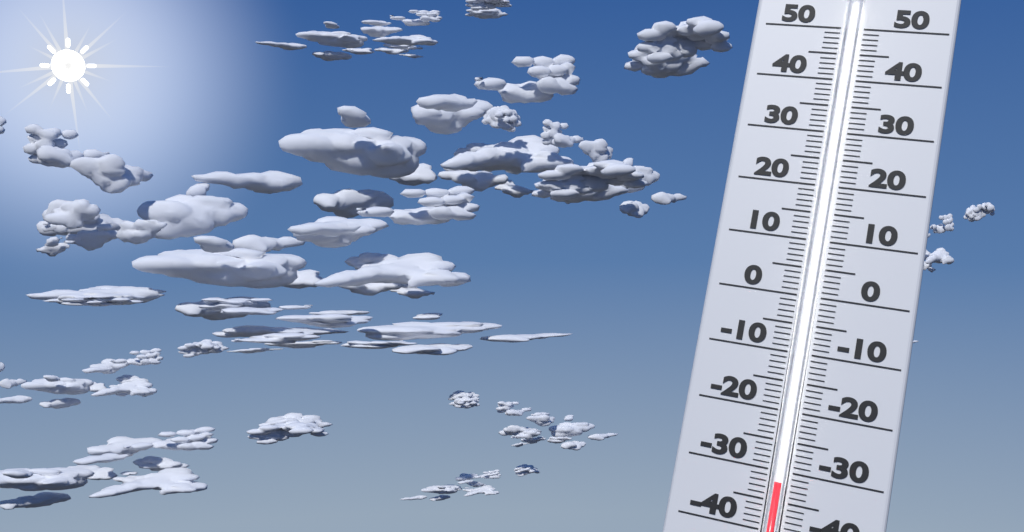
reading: -32 (no unit)
